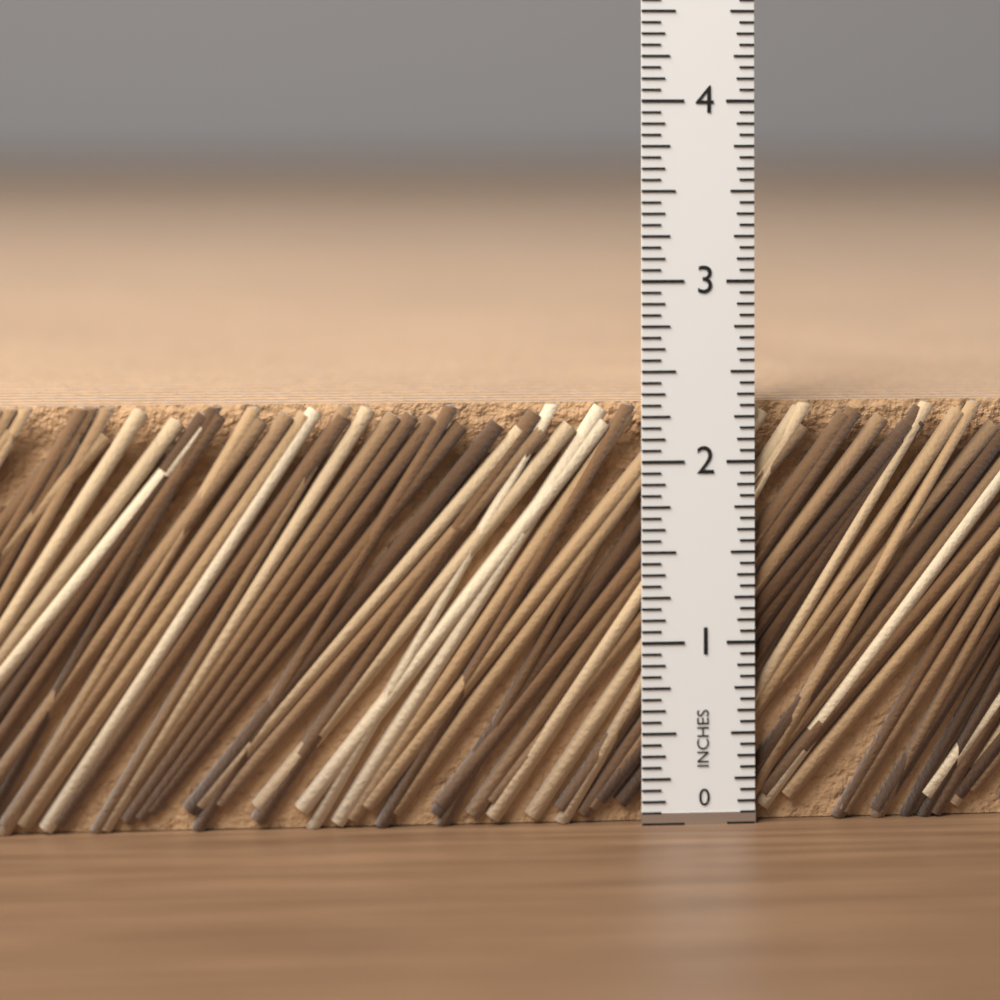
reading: 2.3125 in
